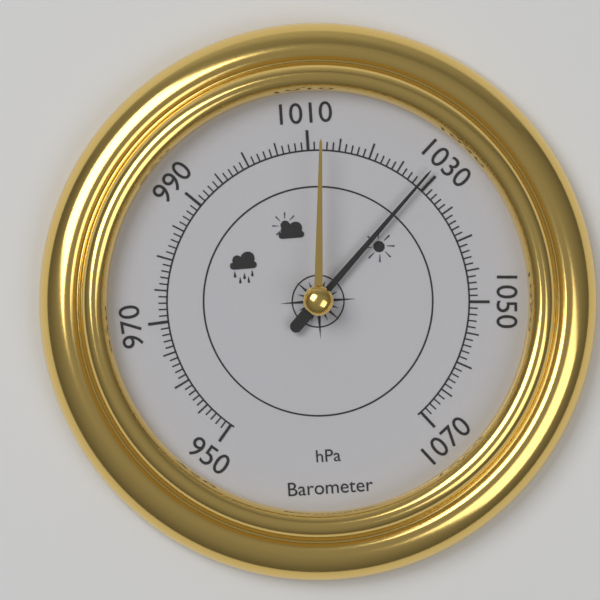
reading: 1029 hPa
